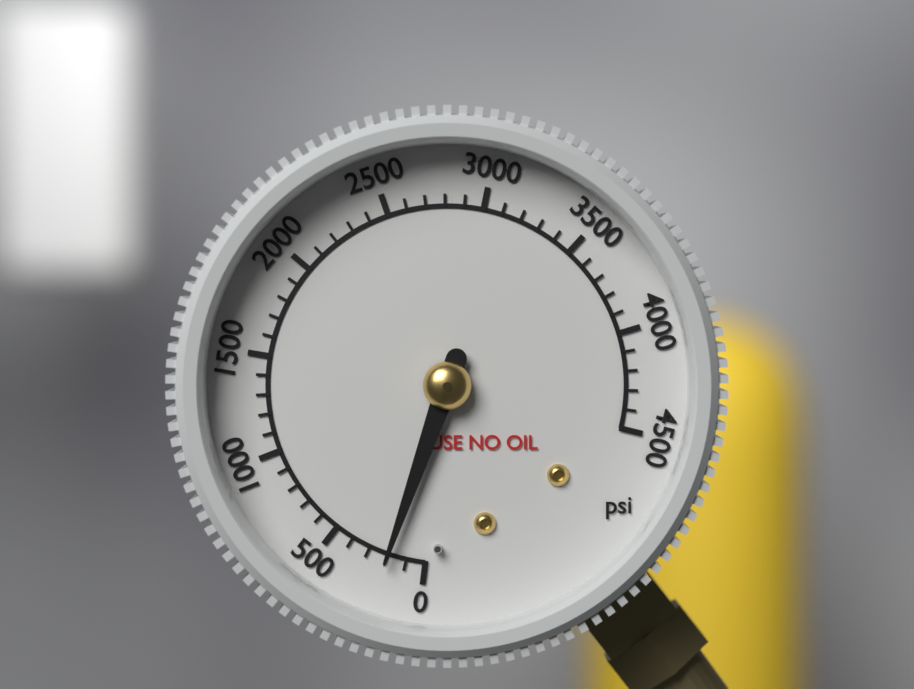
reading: 200 psi
